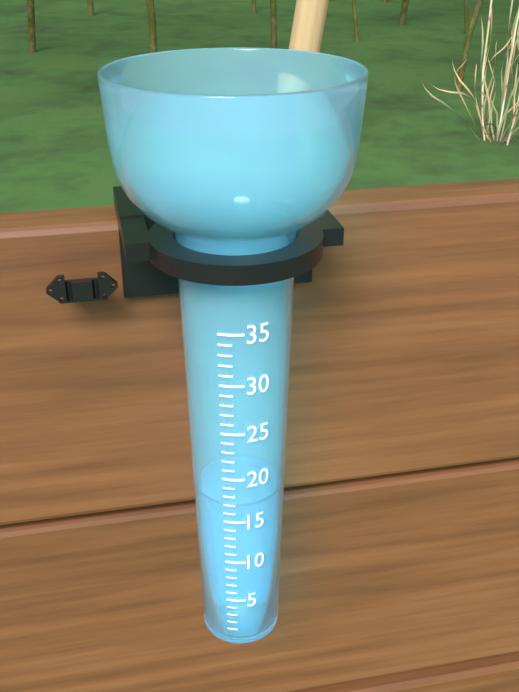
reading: 17 (no unit)
